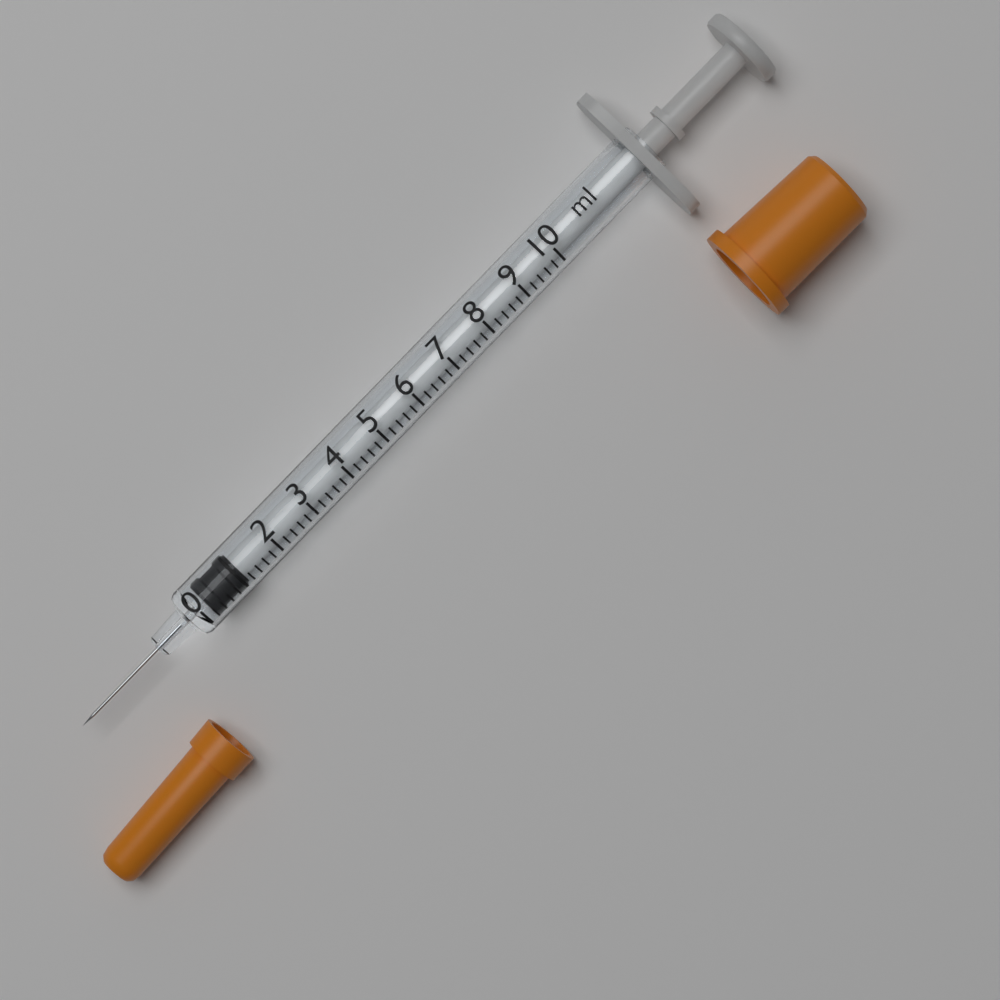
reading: 0.2 ml
